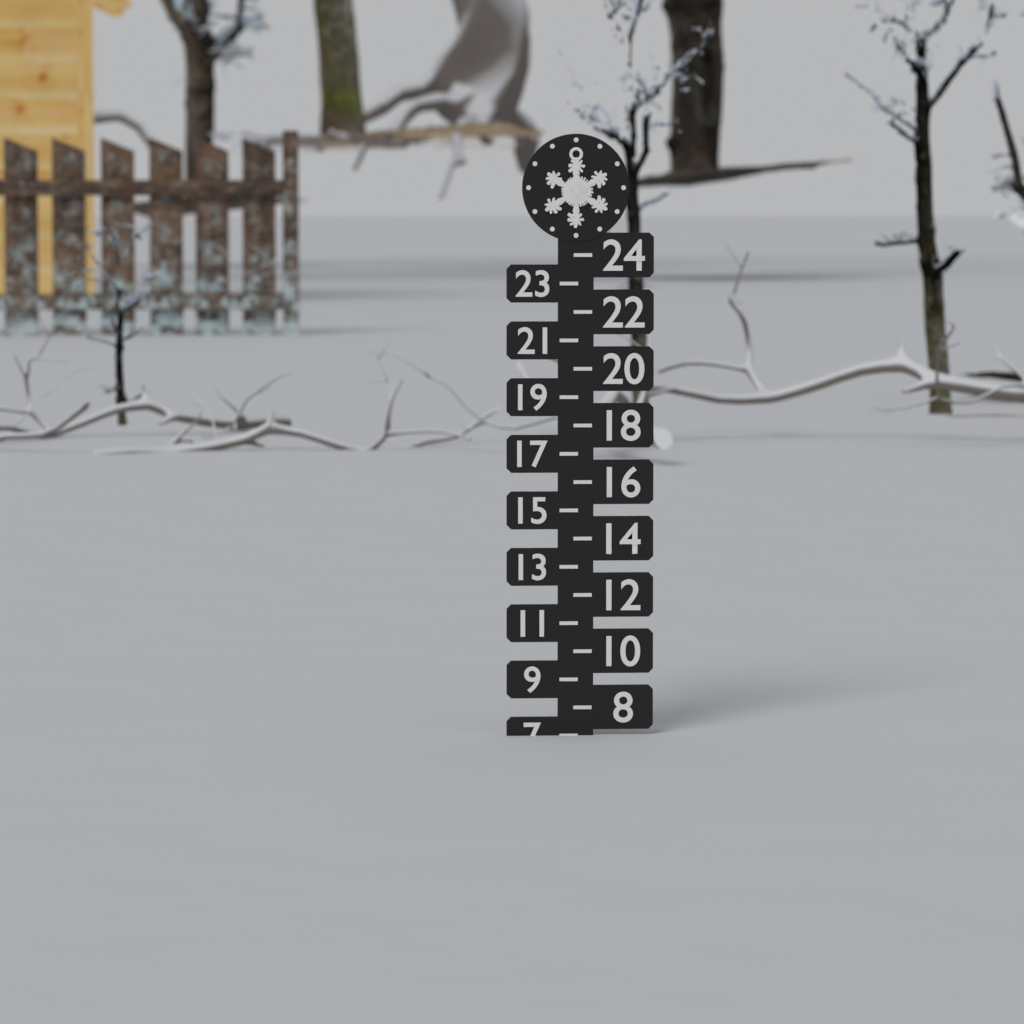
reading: 7 (no unit)
